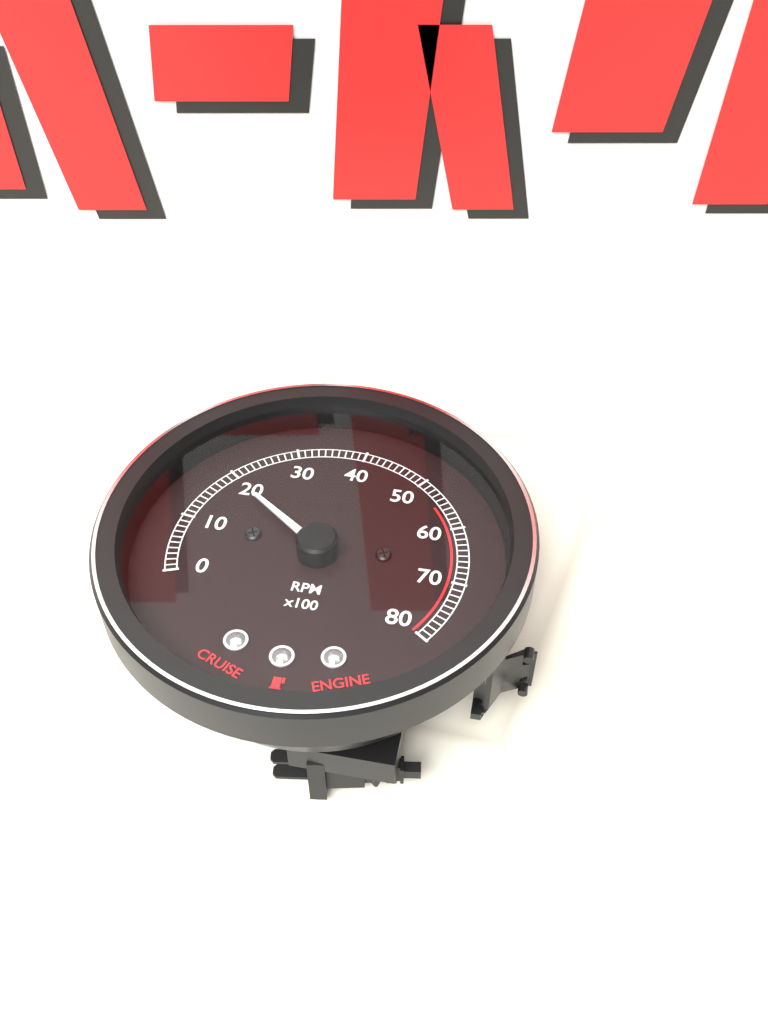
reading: 1900 RPM
